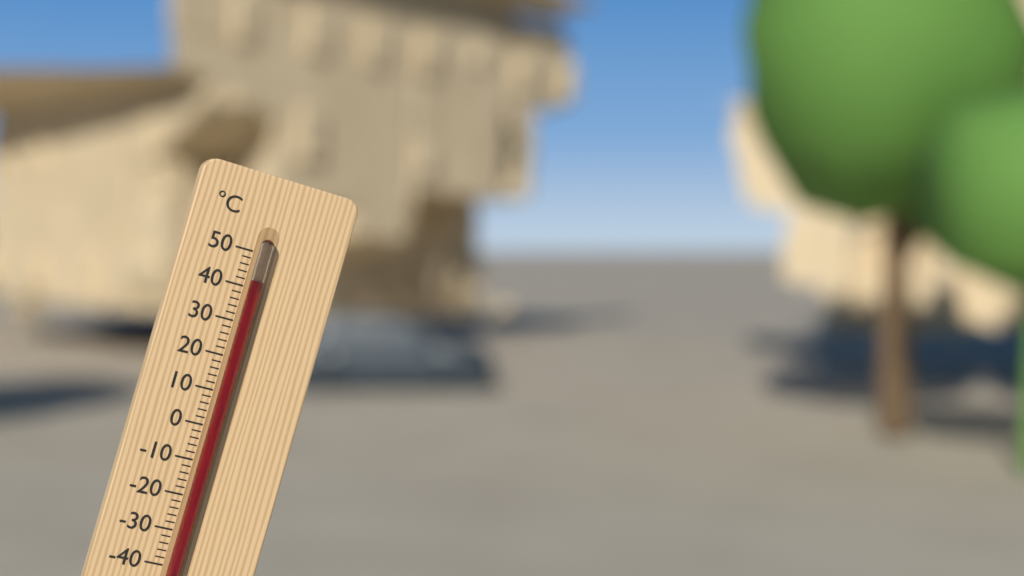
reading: 42 °C
